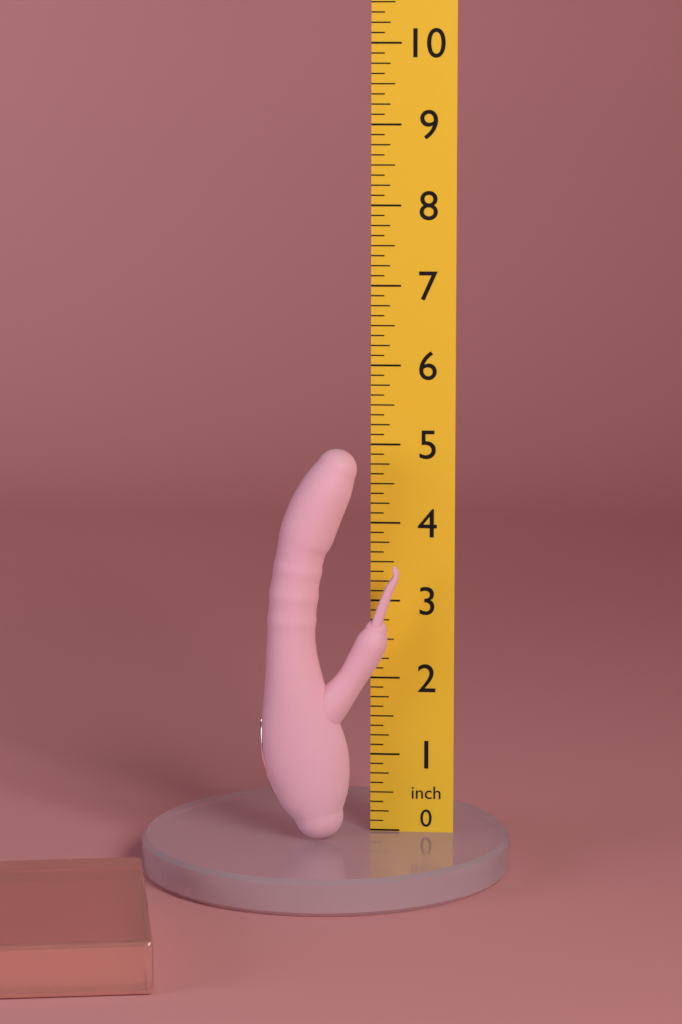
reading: 5.000 inch
